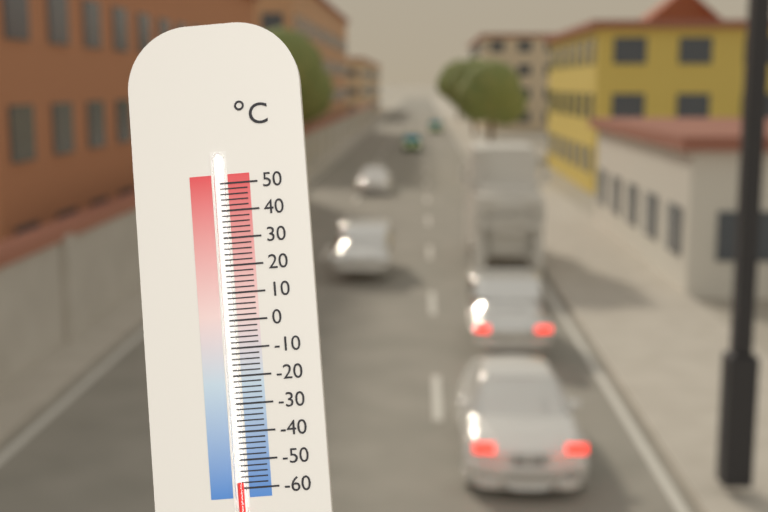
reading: -58 °C
